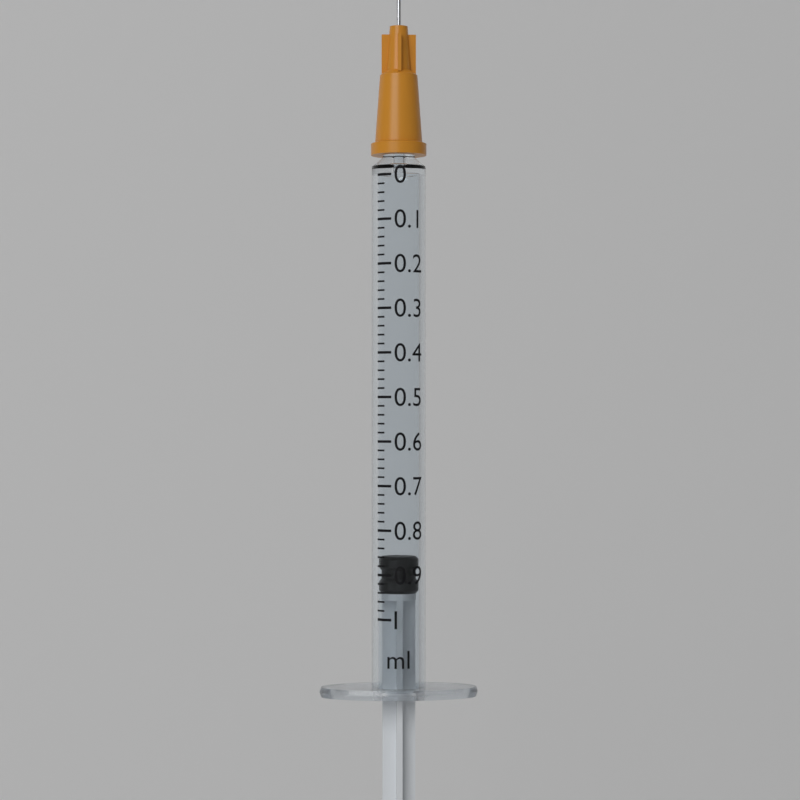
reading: 0.86 ml
